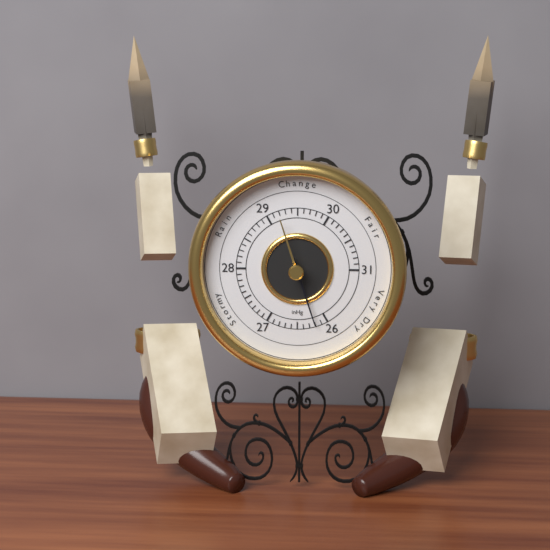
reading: 26.2 inHg
